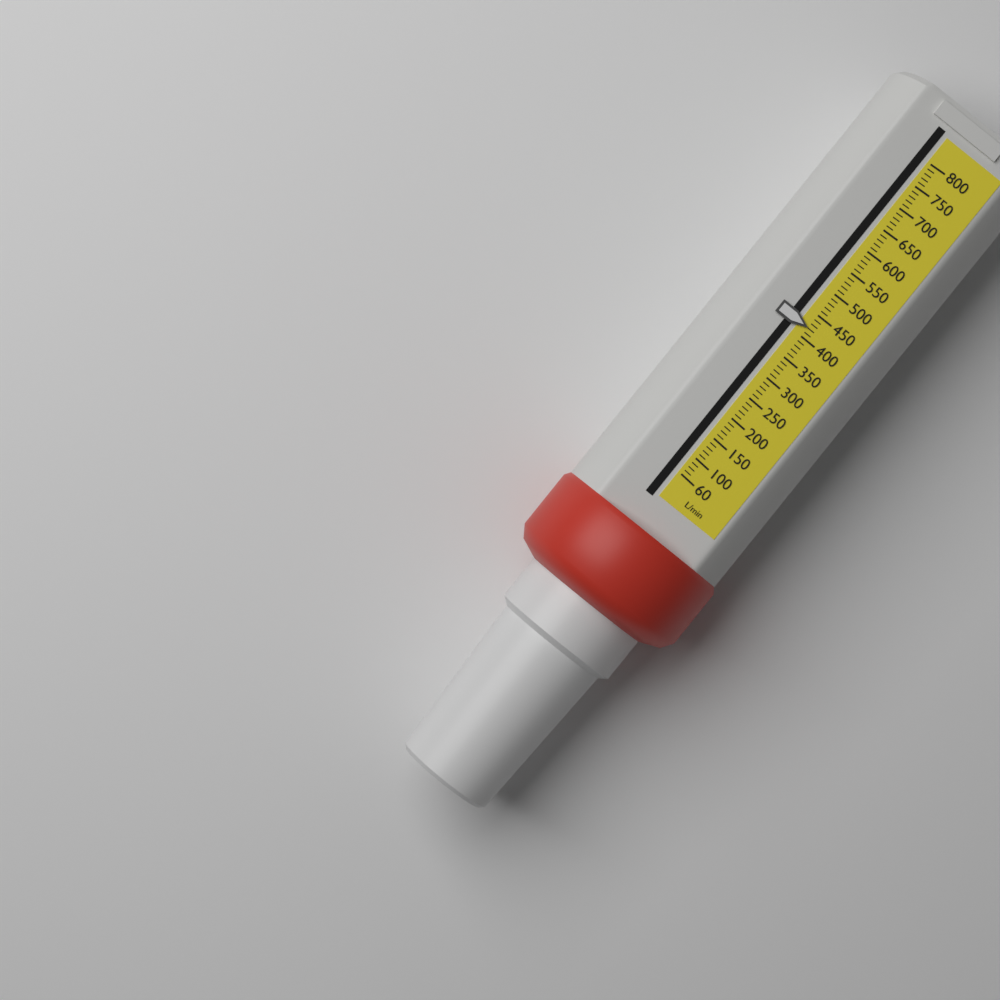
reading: 420 L/min
